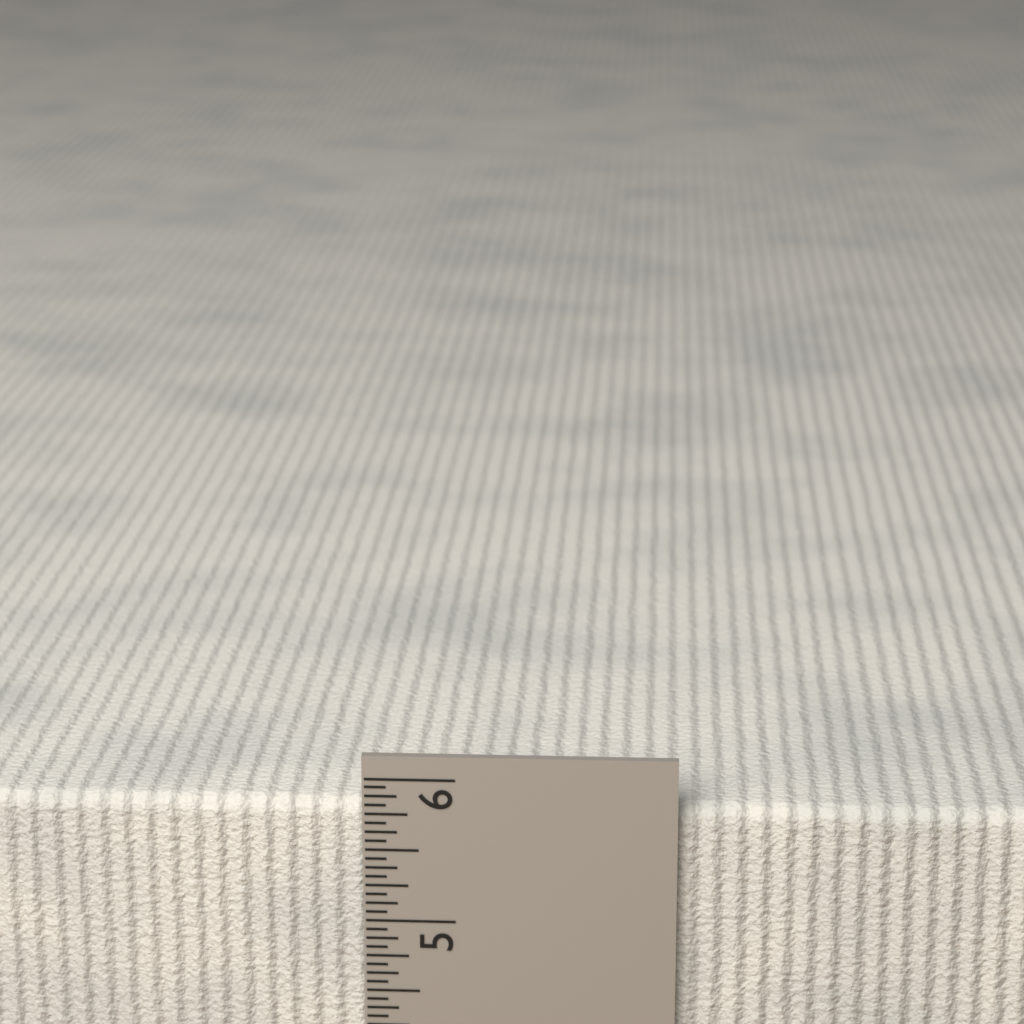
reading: 5.8125 in
